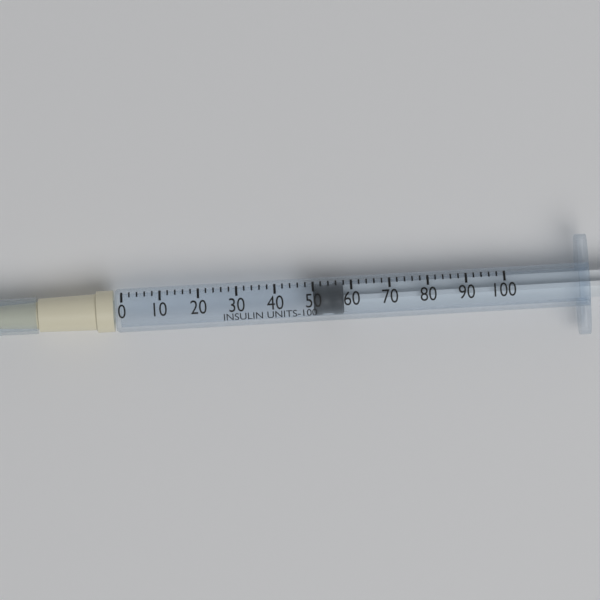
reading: 50 units
